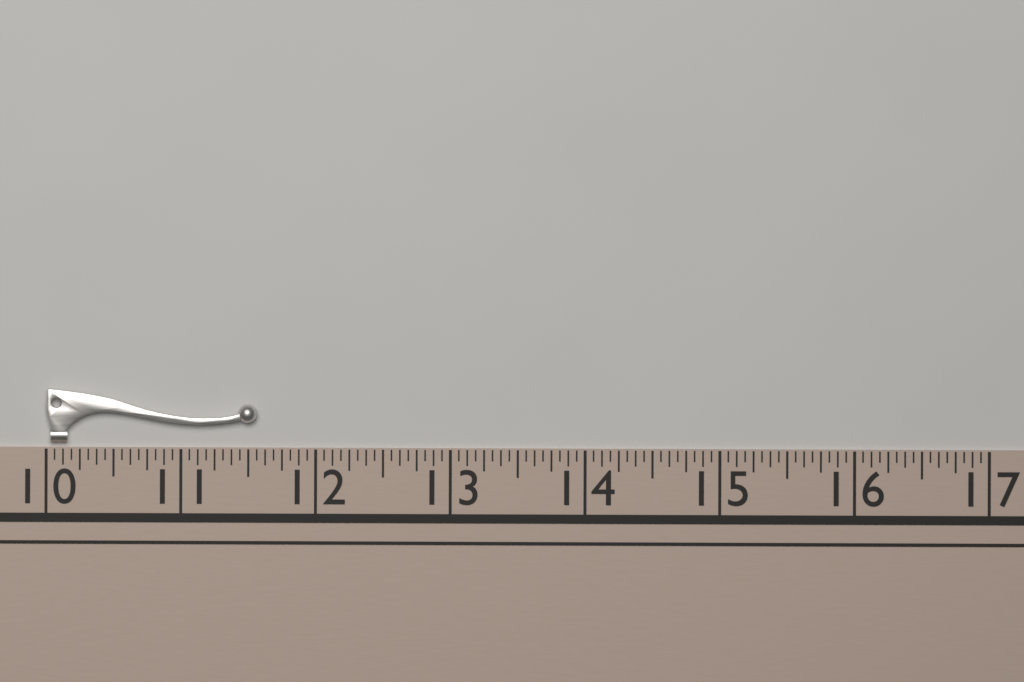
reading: 11.5625 (no unit)
